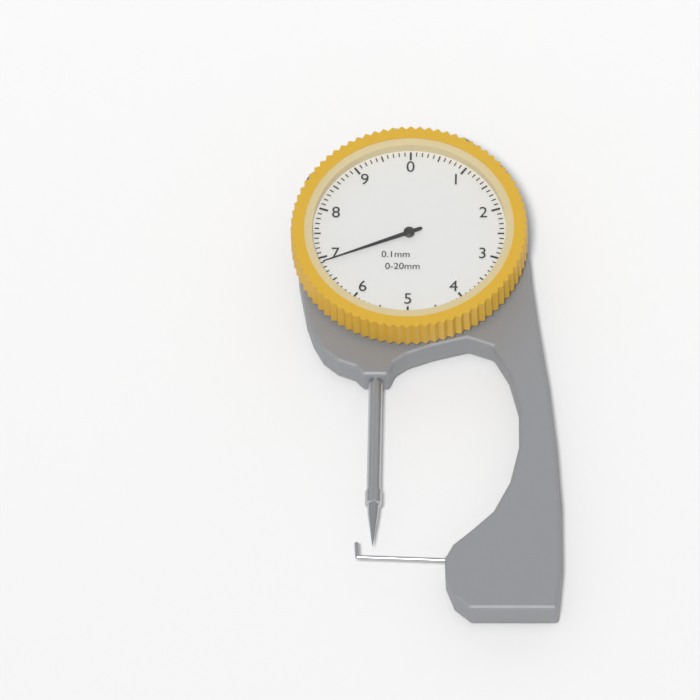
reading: 6.9 mm
